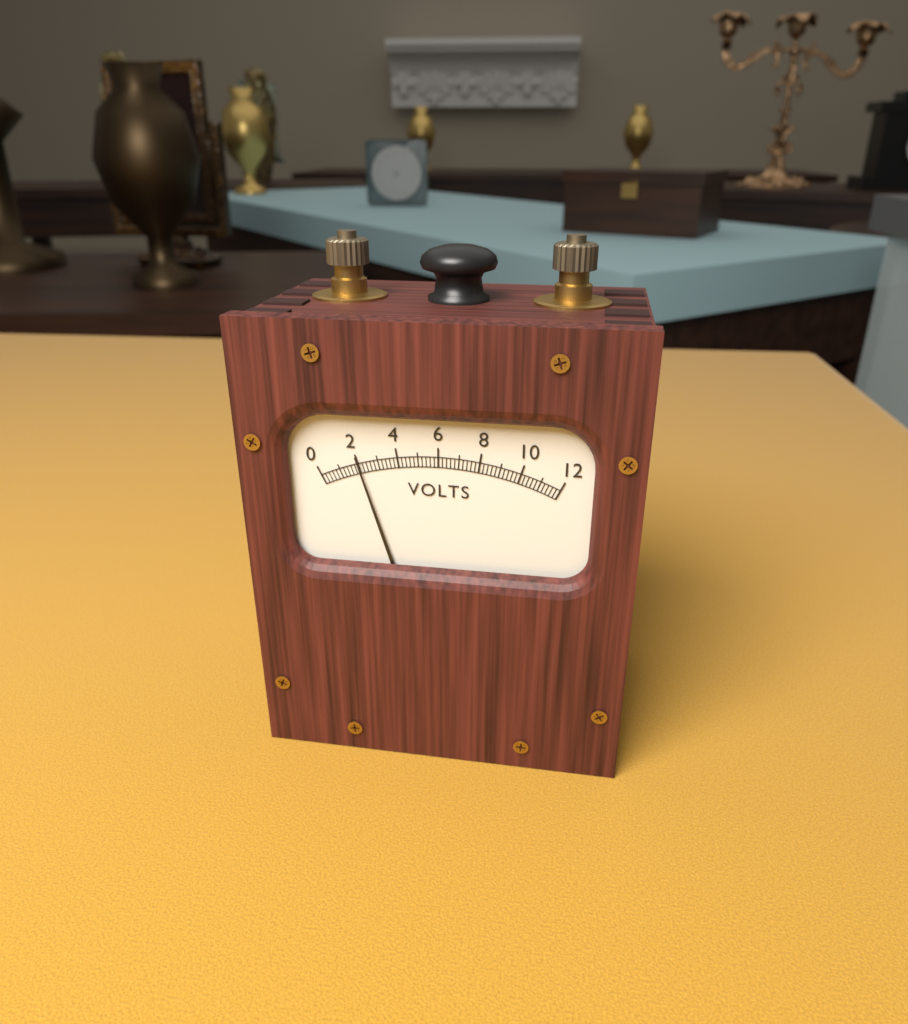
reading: 2.0 V
